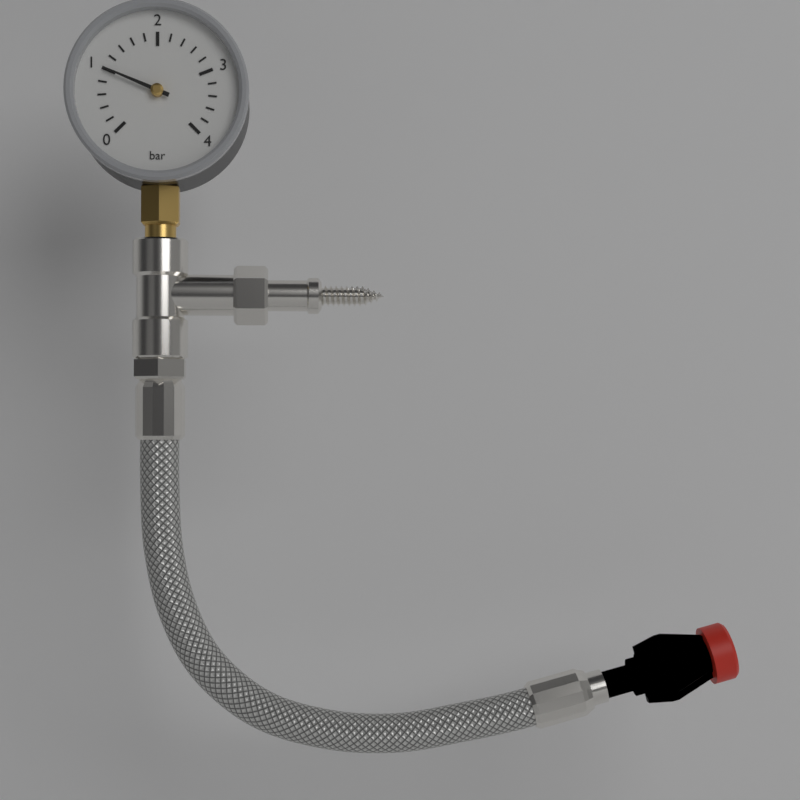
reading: 1.0 bar
